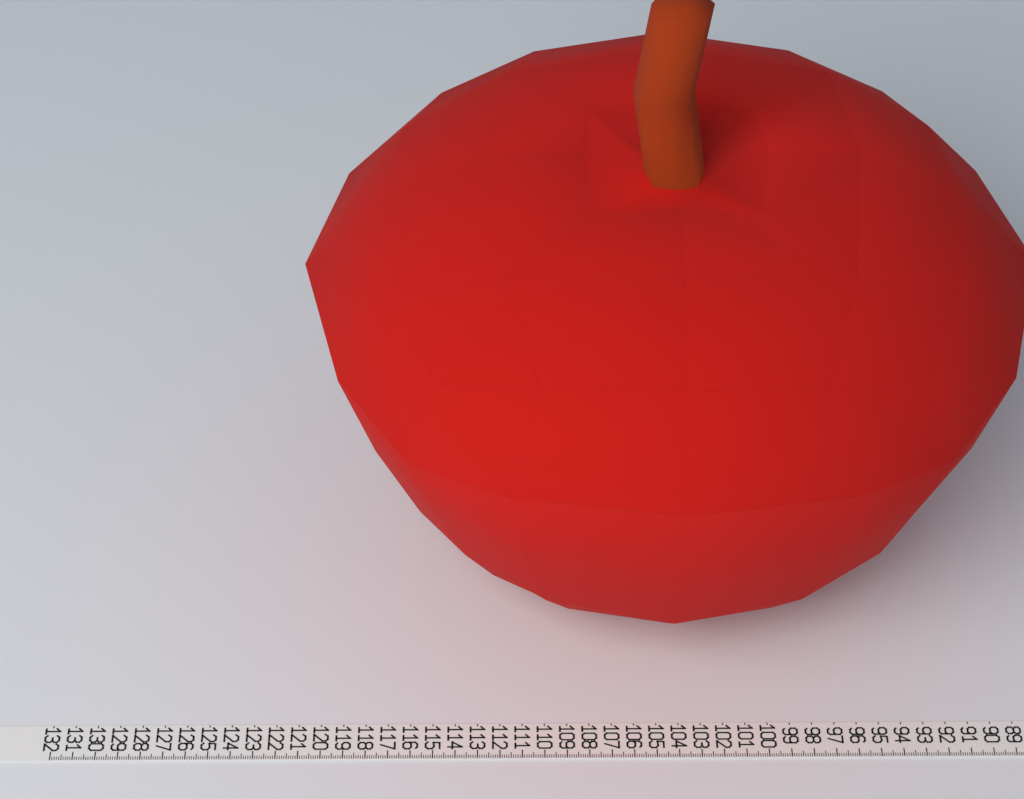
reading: 120.6 (no unit)
